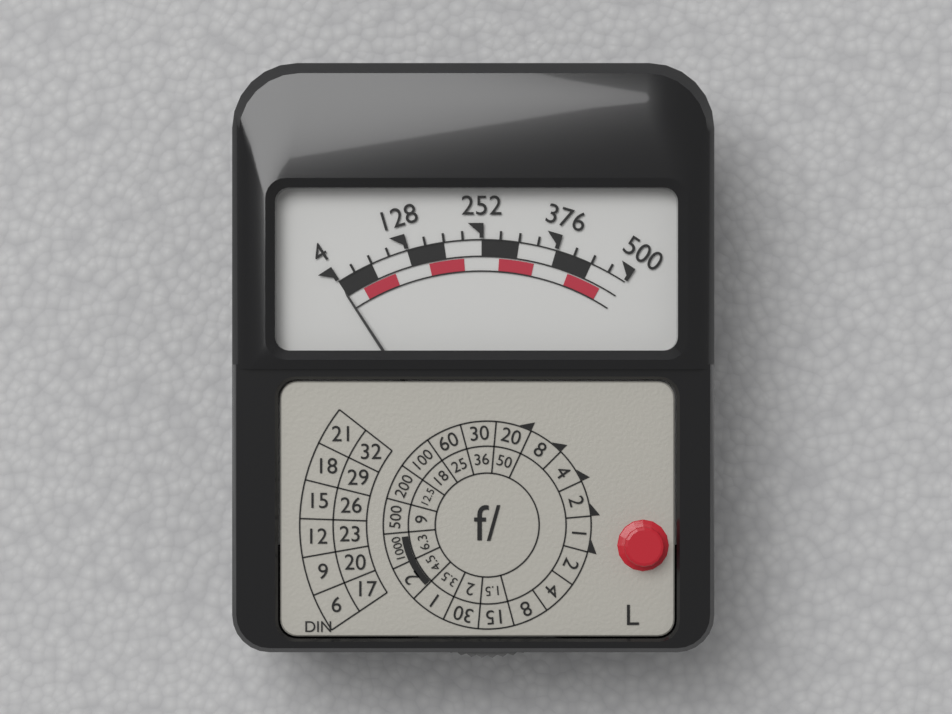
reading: 4 (no unit)
